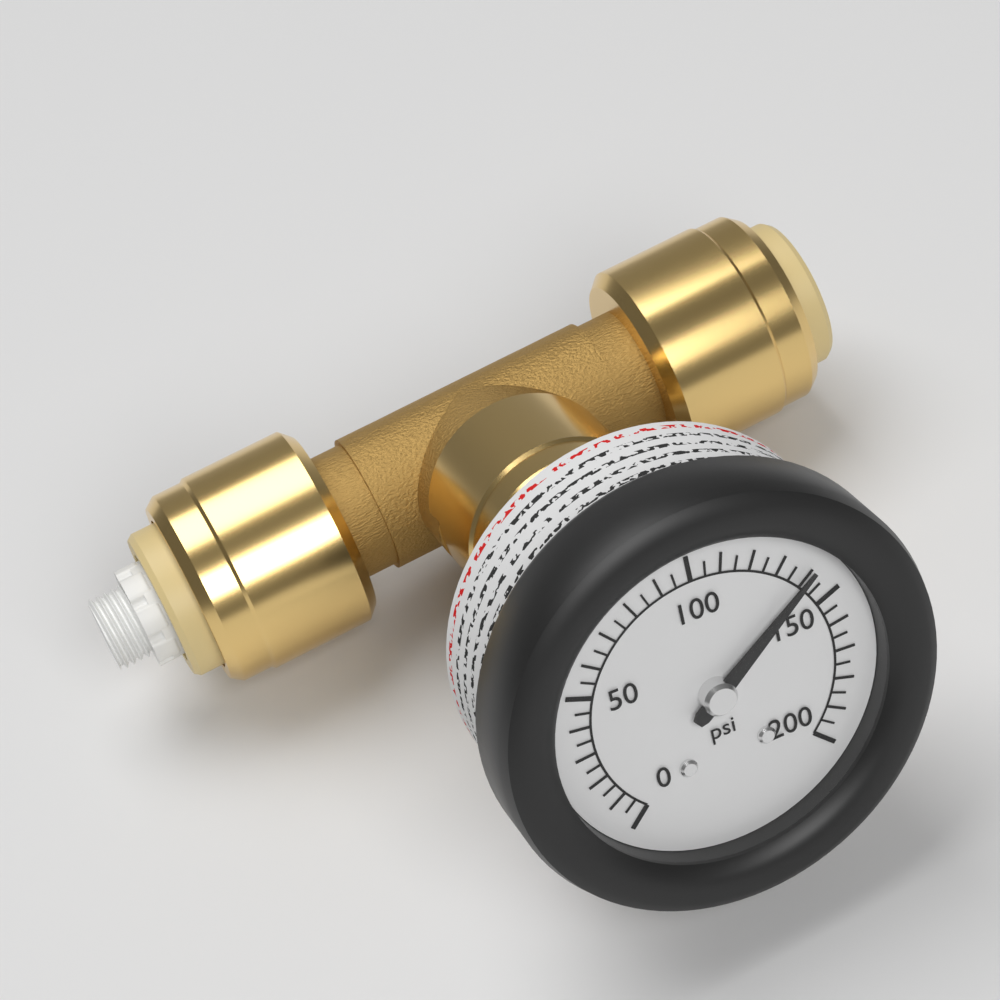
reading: 140 psi
